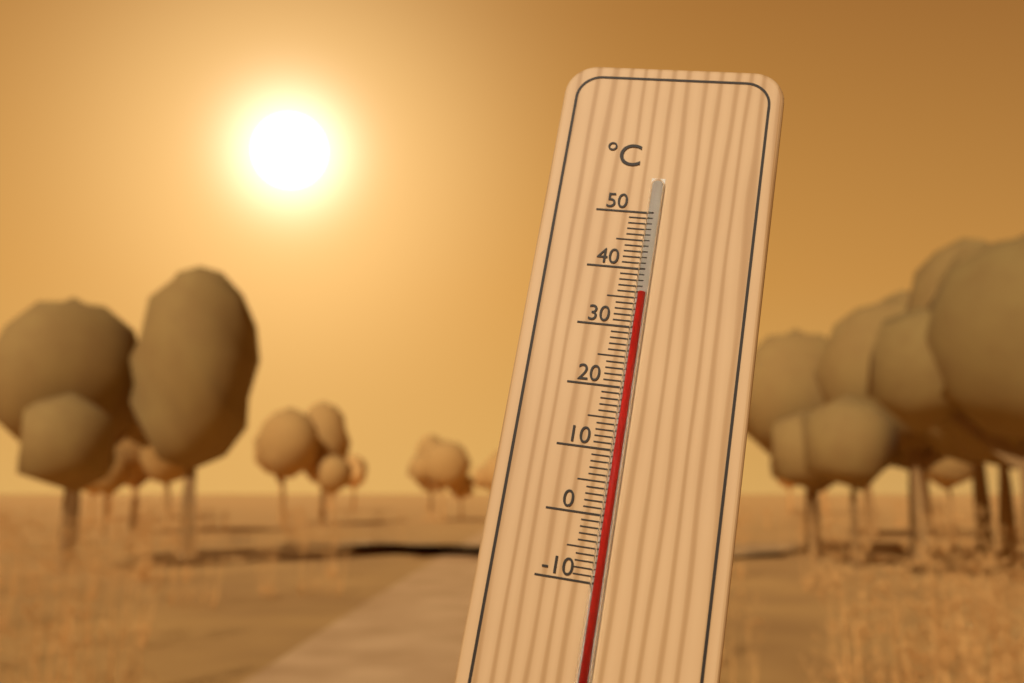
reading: 36 °C
